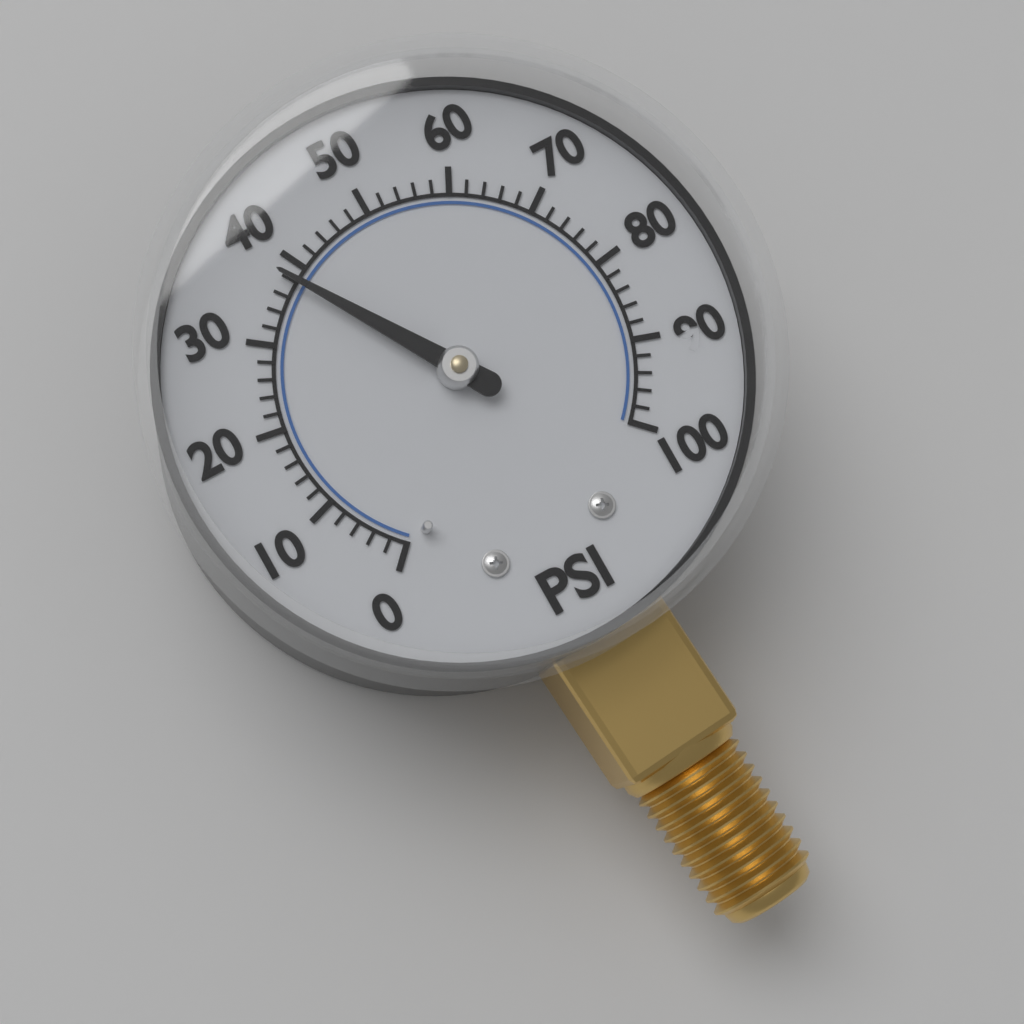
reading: 38 psi
